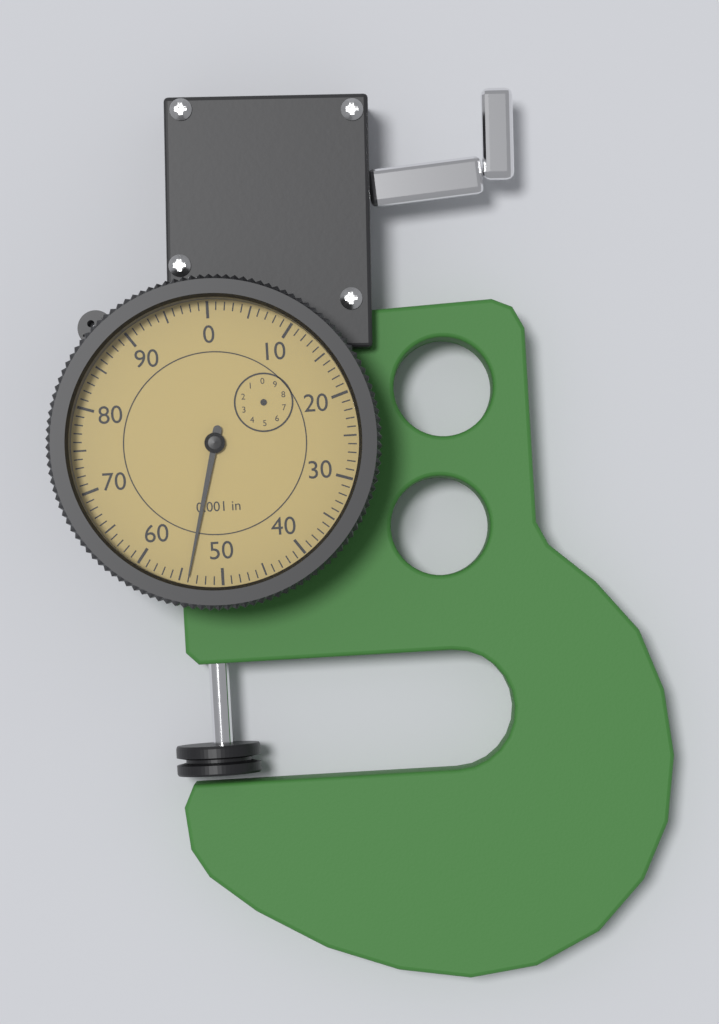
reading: 54 0.001 in
